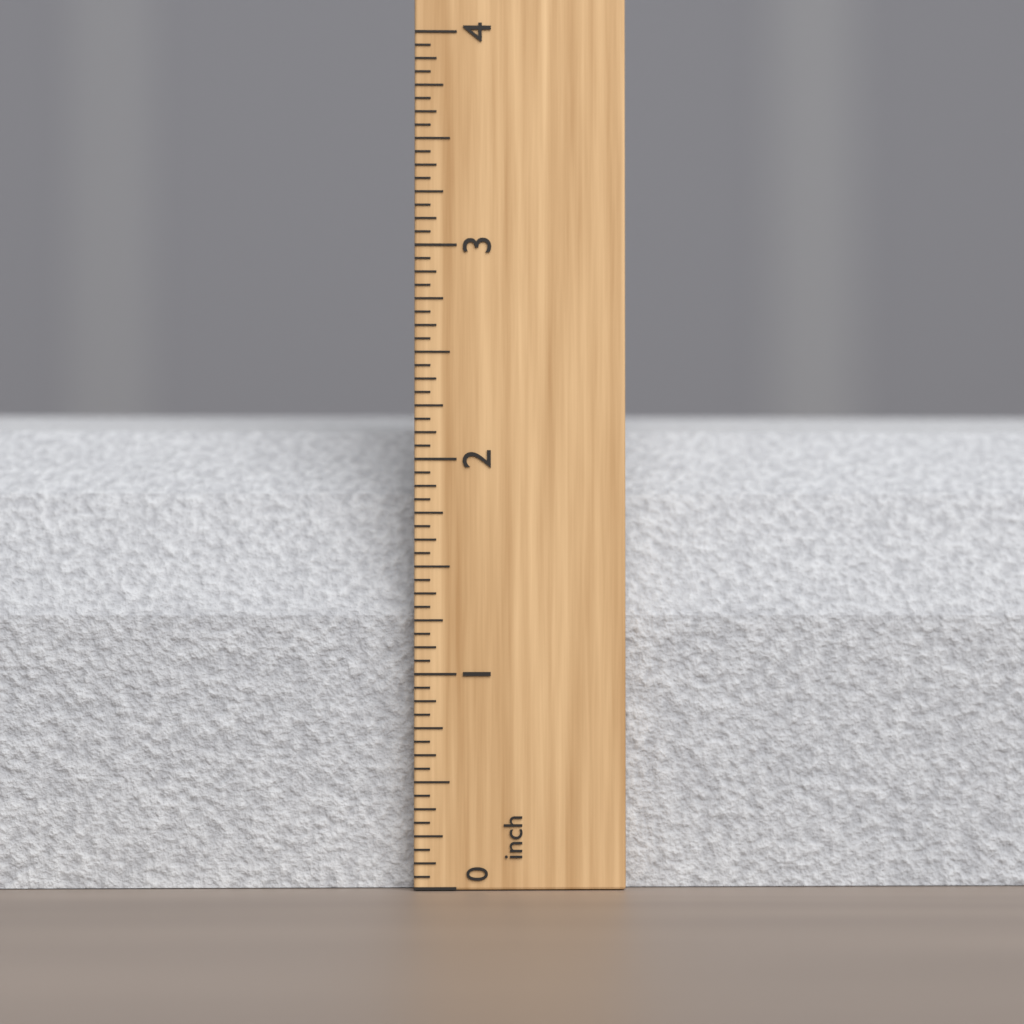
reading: 2.3125 inch
